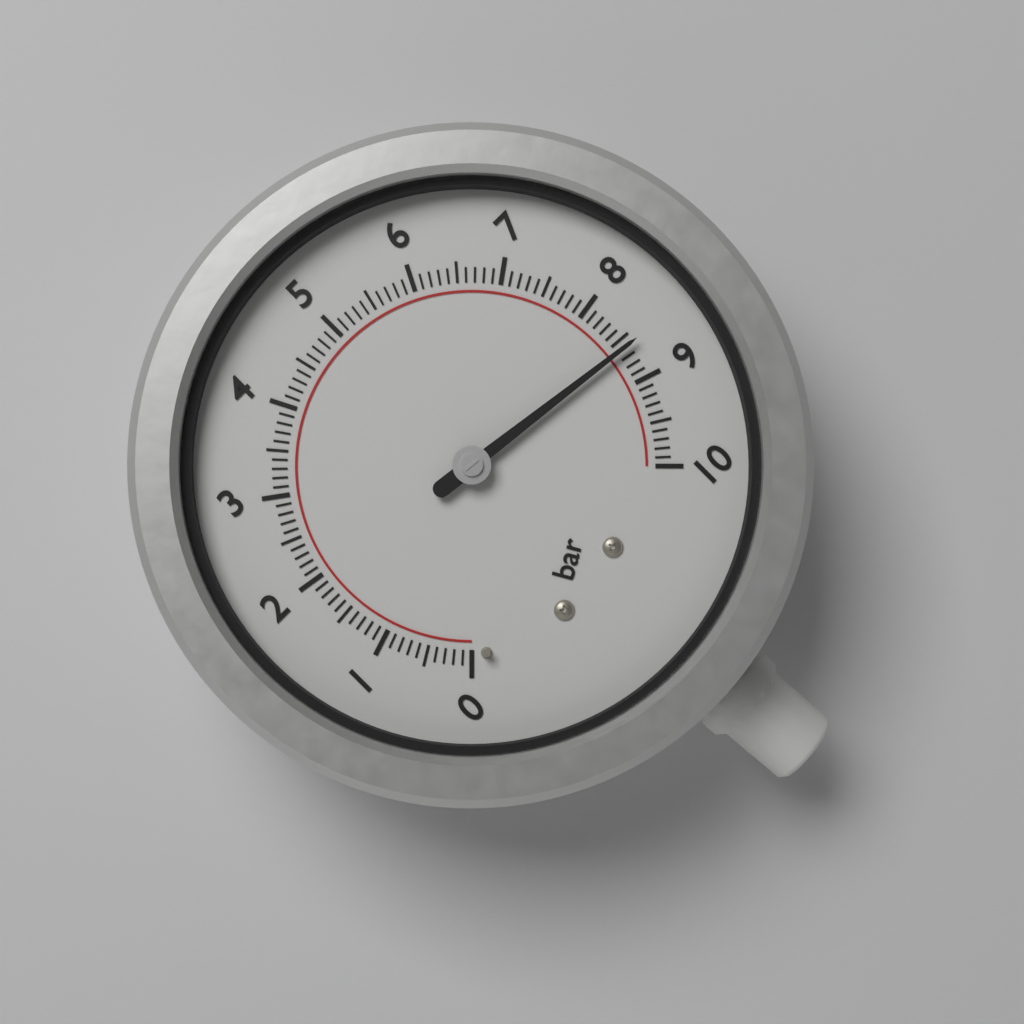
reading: 8.6 bar
